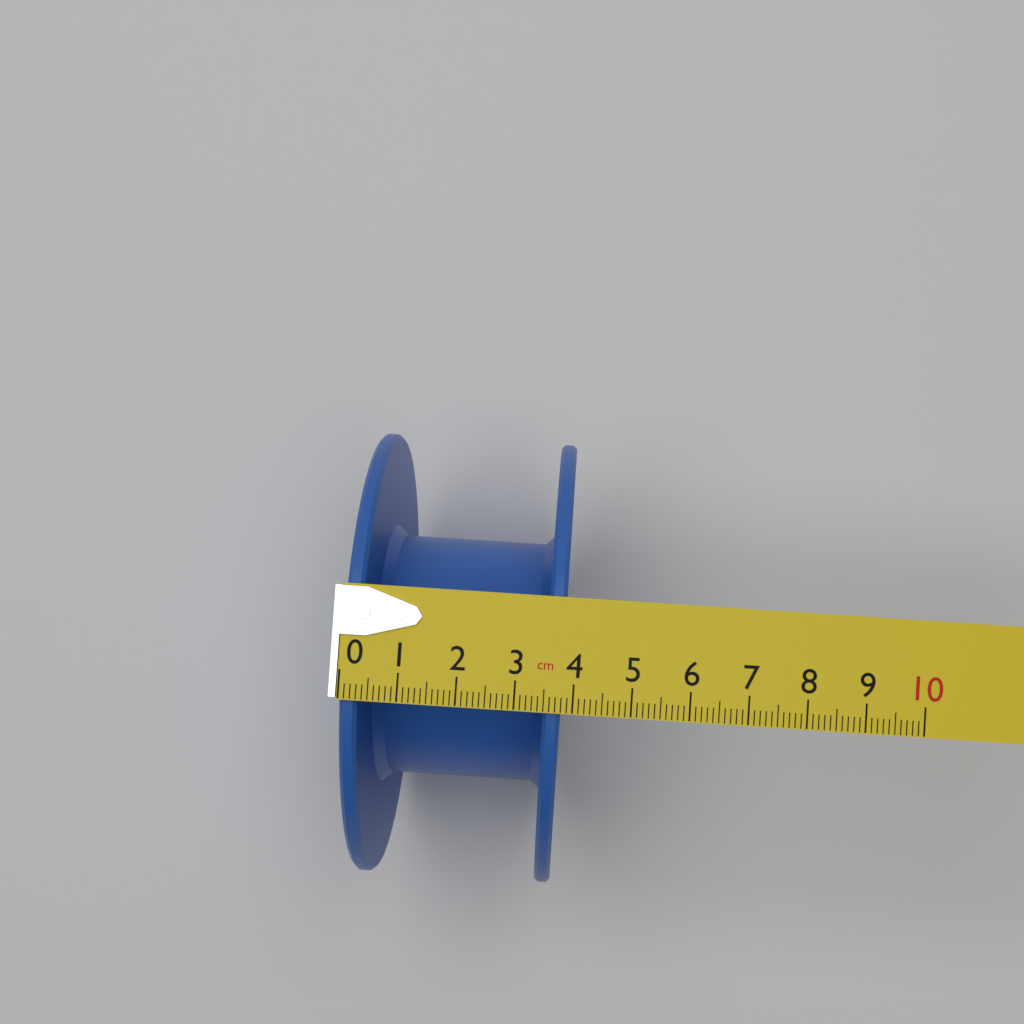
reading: 3.8 cm
